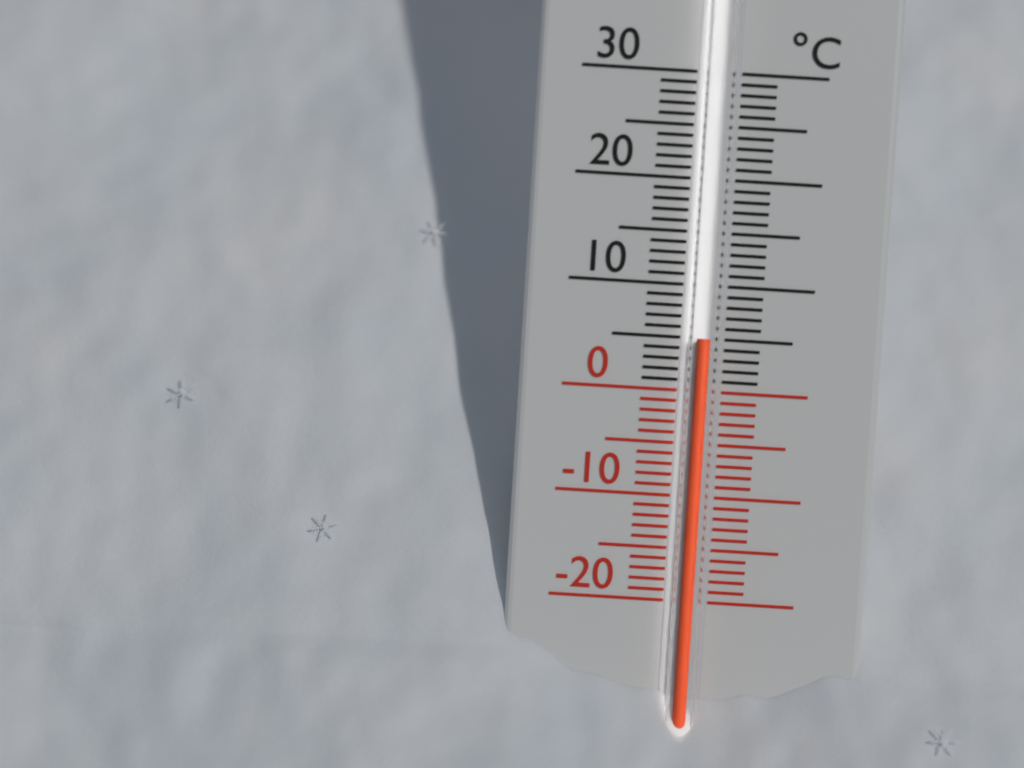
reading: 5 °C
